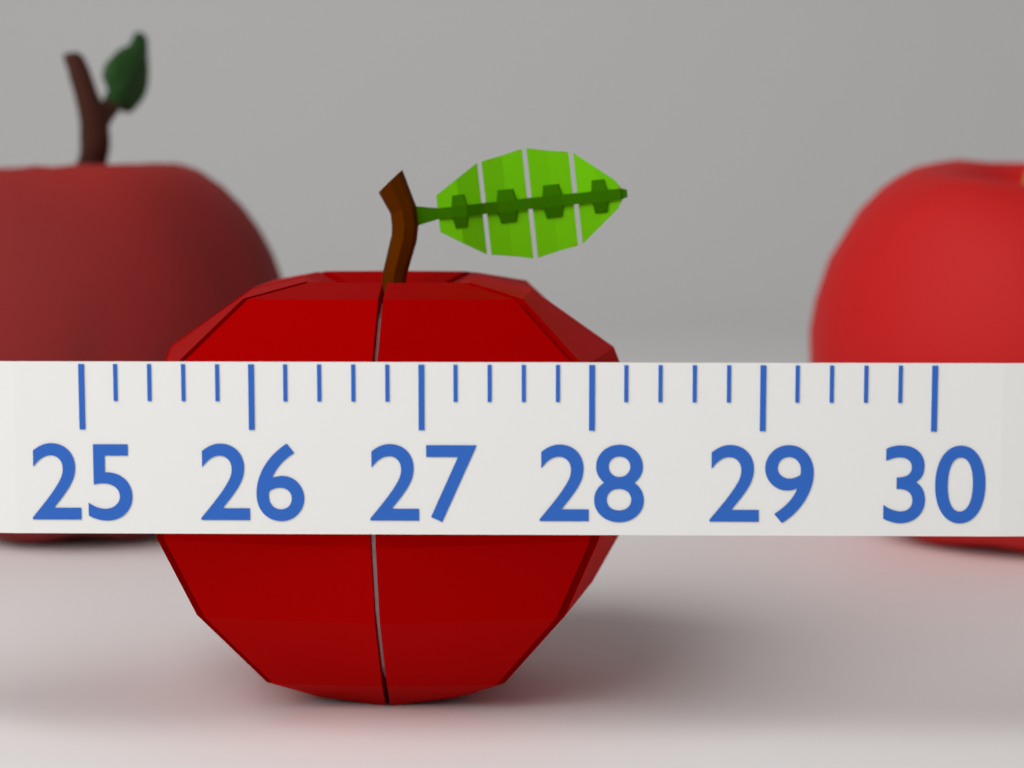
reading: 28.4 (no unit)
